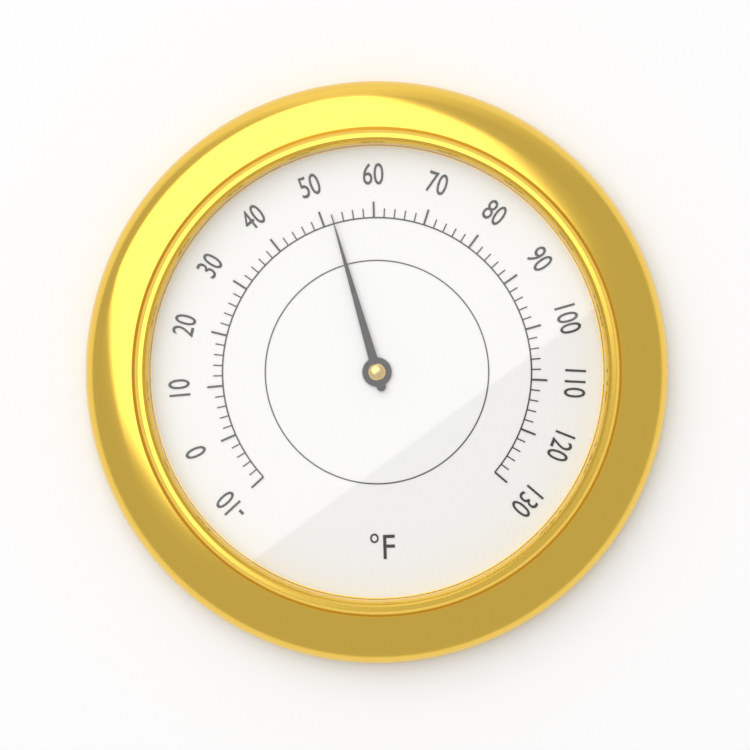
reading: 52 °F
